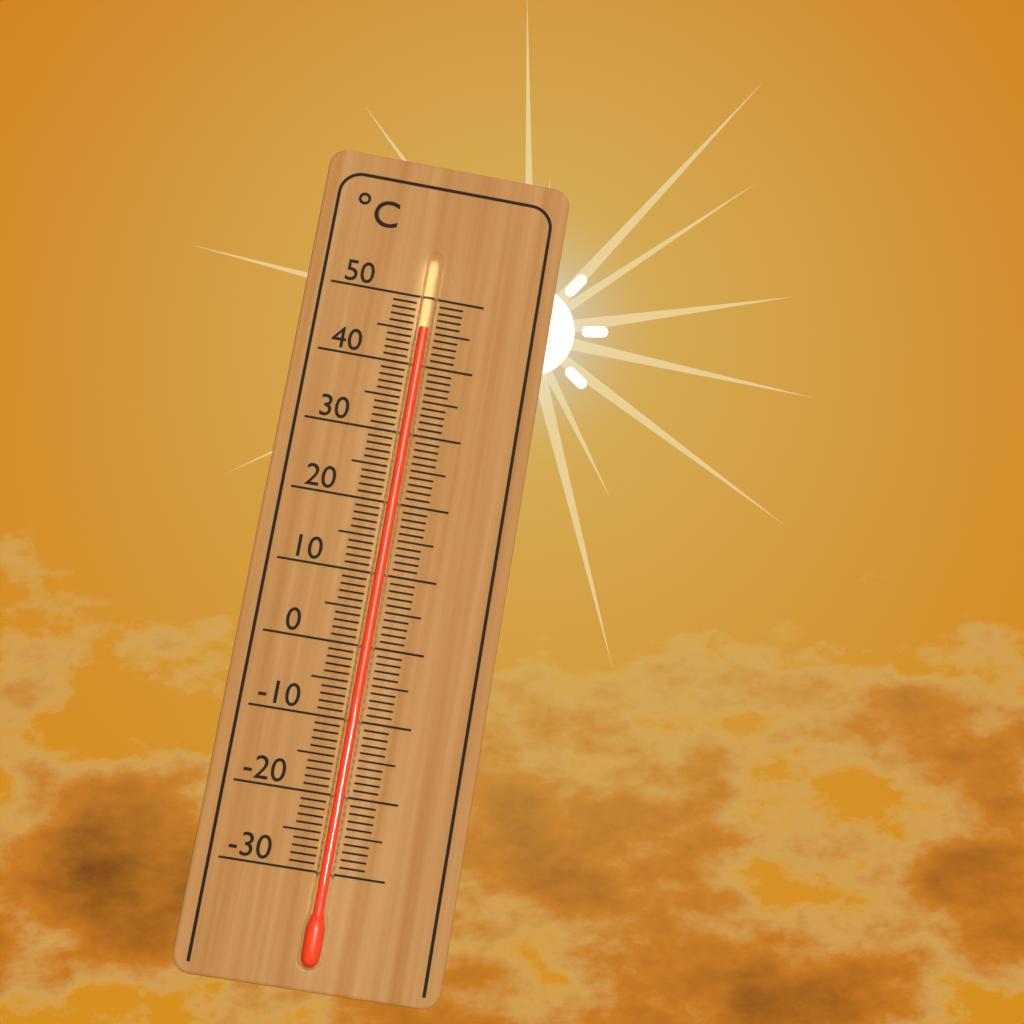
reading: 45 °C
